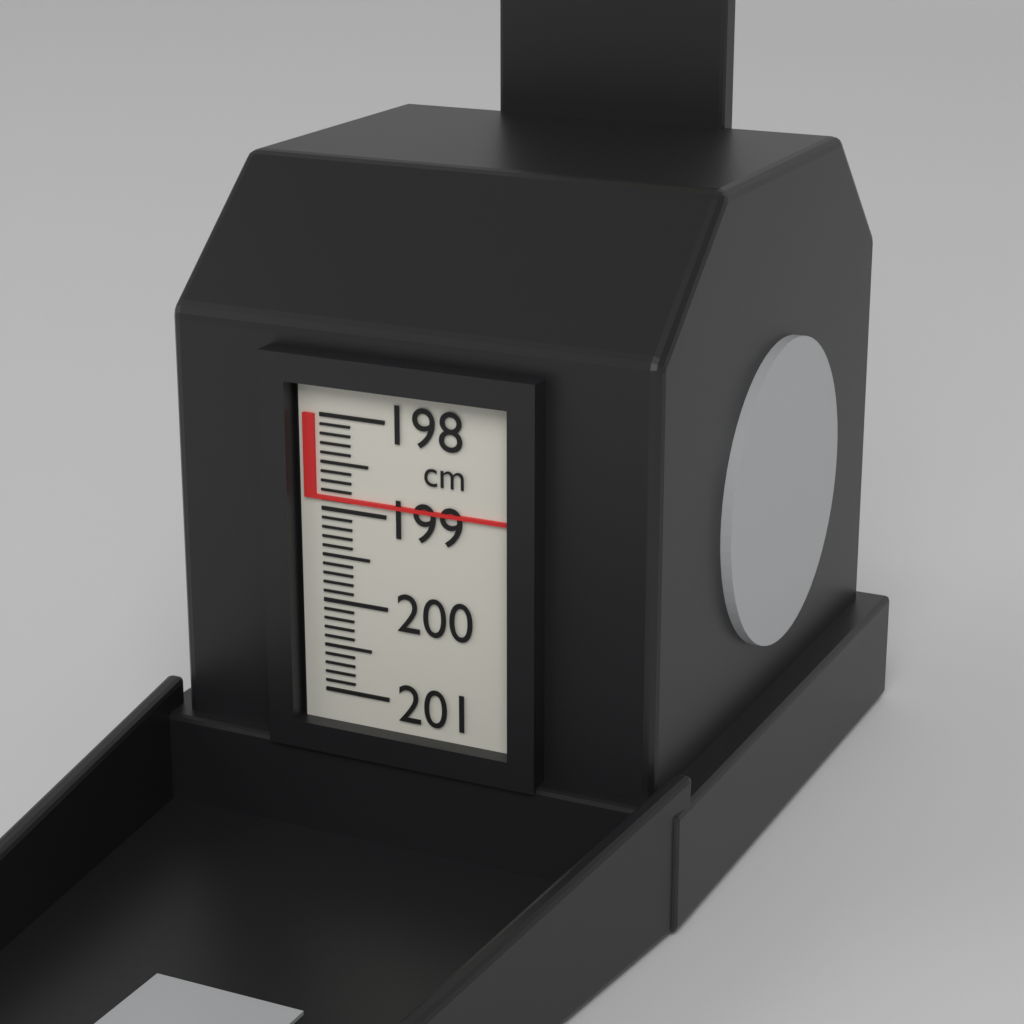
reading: 198.9 cm
